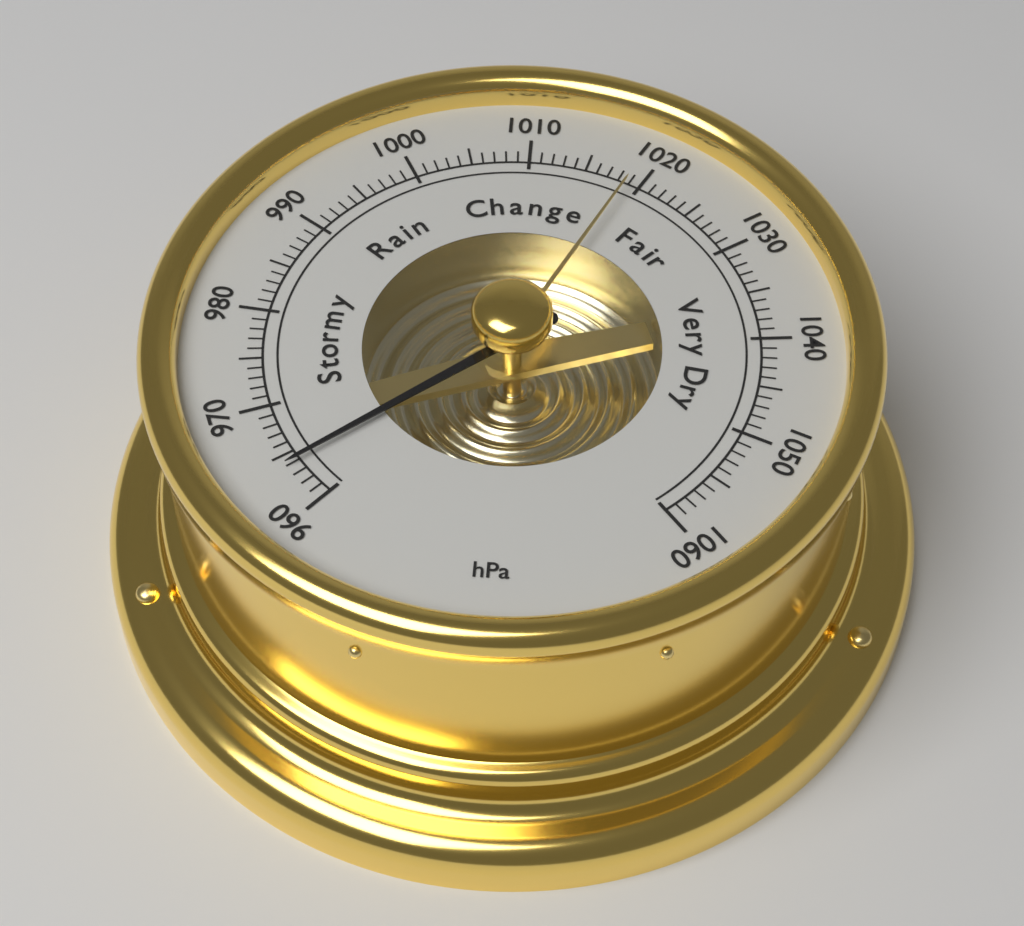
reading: 964 hPa
